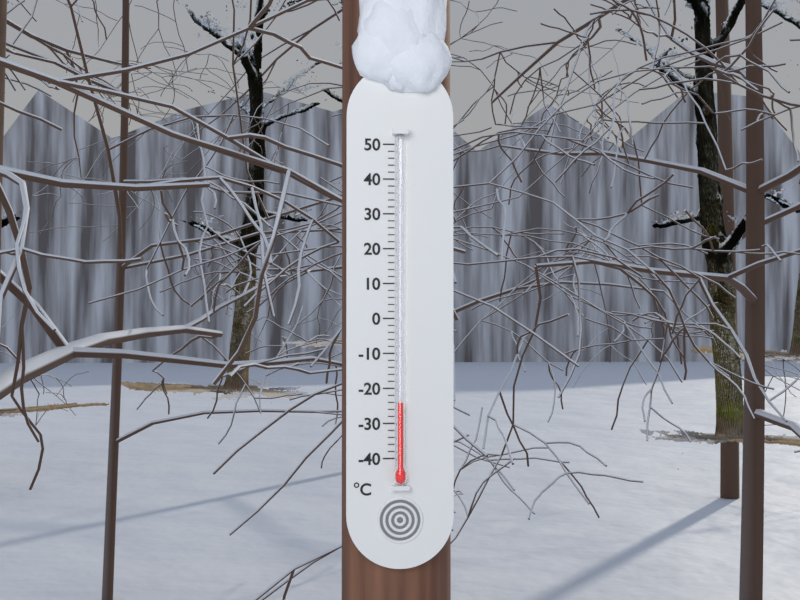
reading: -24 °C
